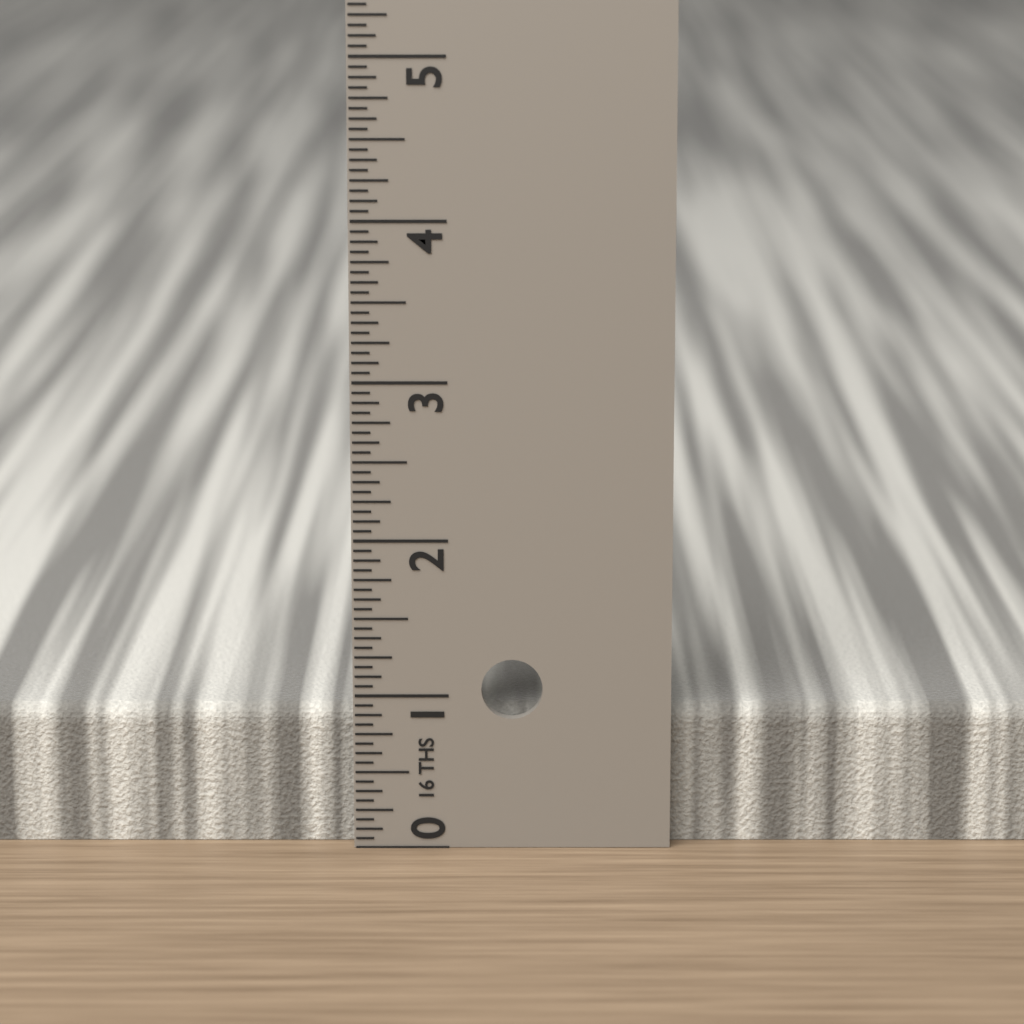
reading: 0.9000 in
